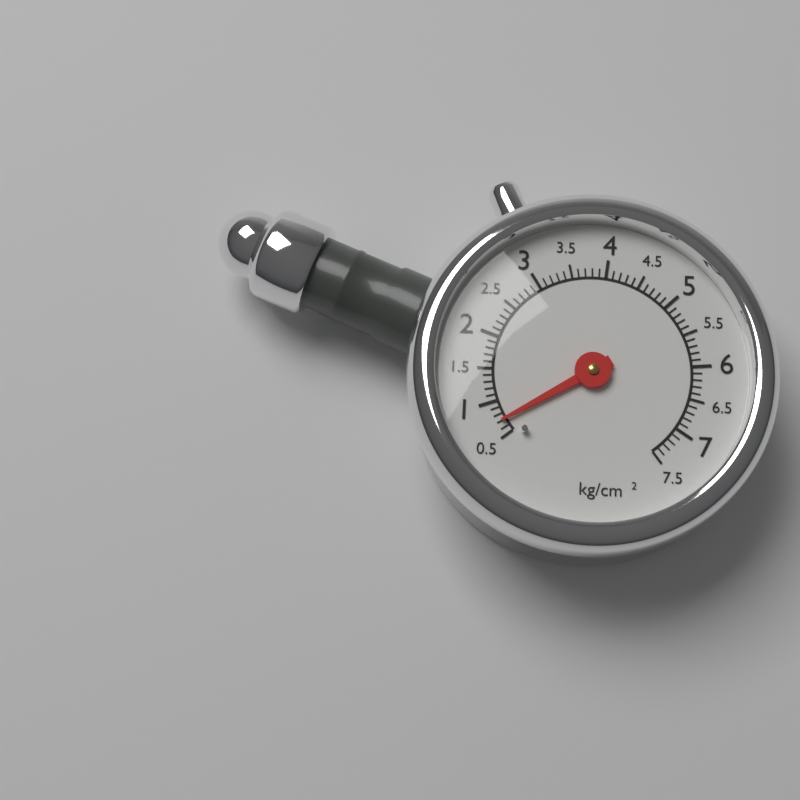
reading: 0.7 kg/cm²
